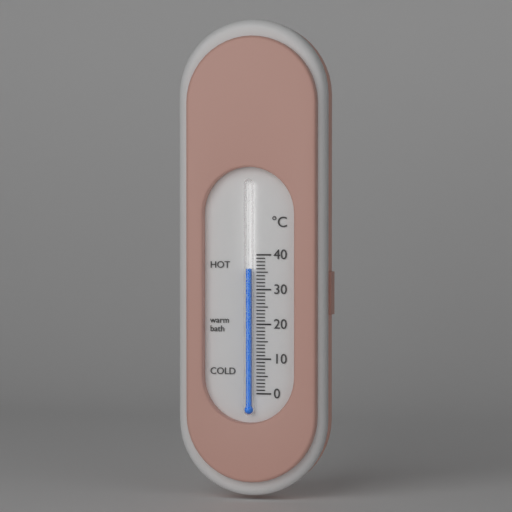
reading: 36 °C
